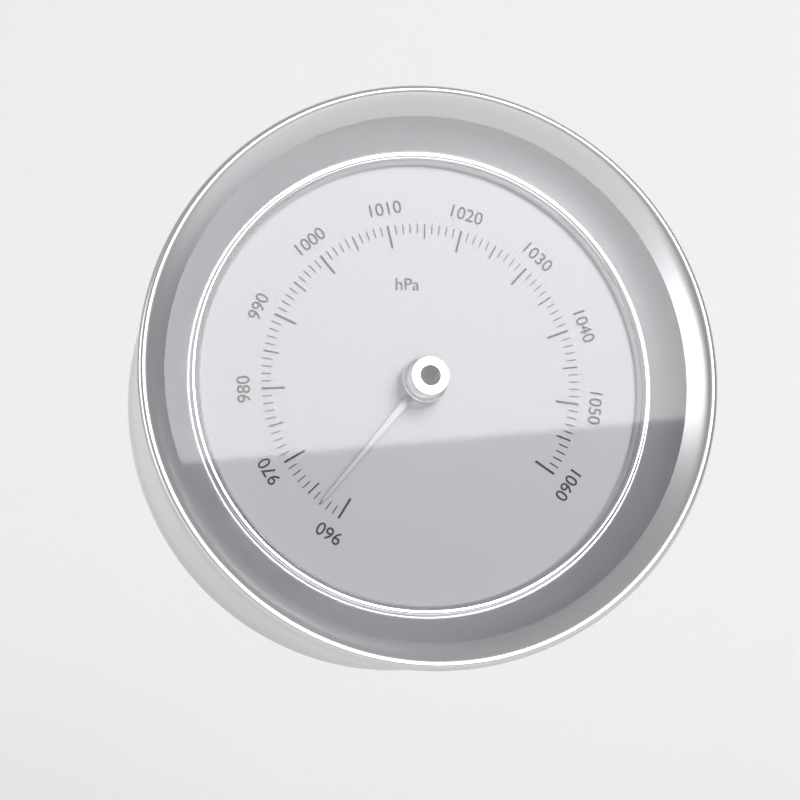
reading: 963 hPa
